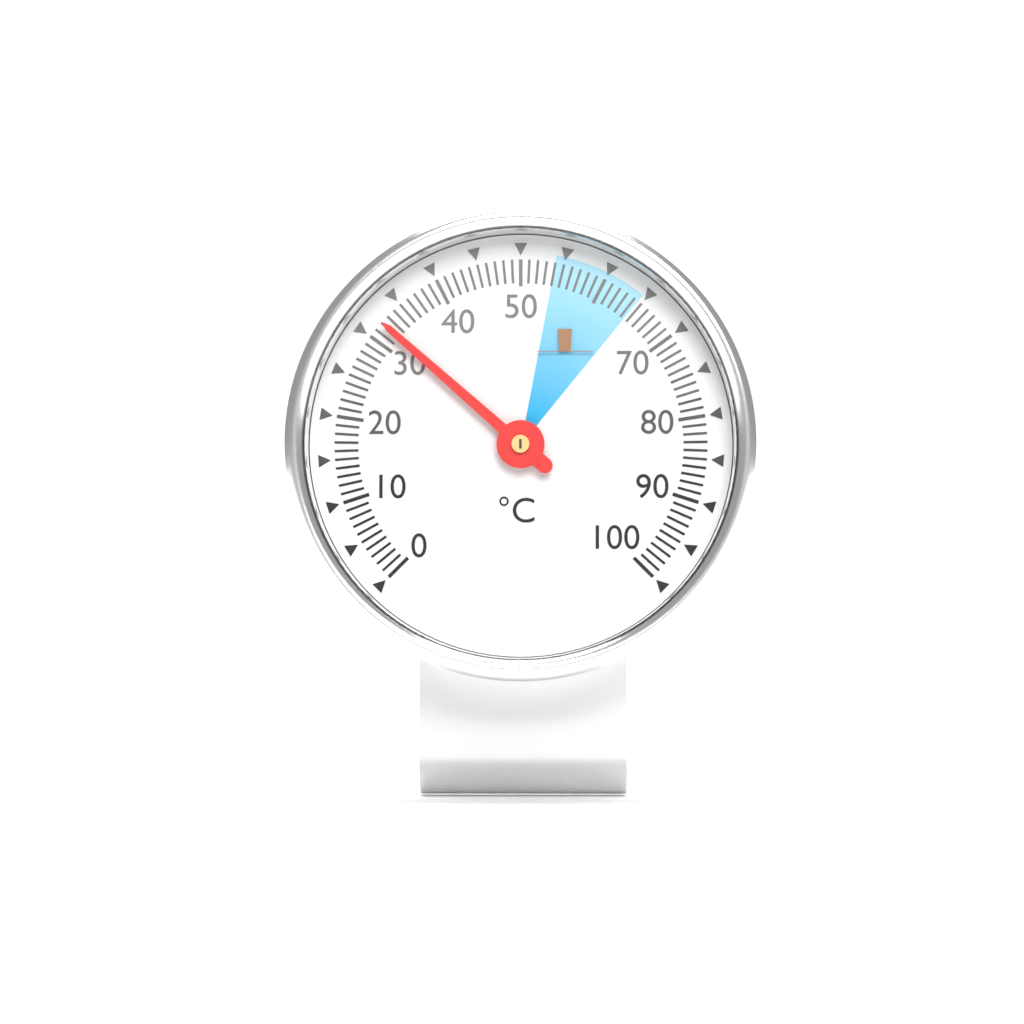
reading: 32 °C
